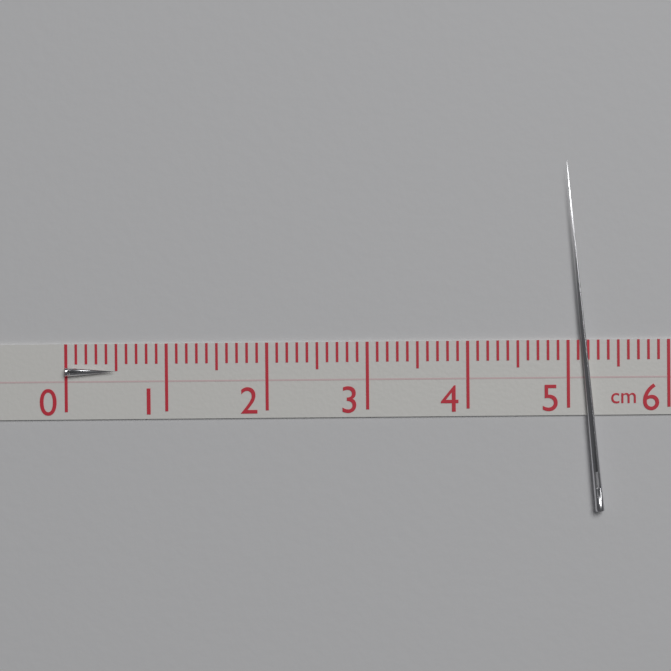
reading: 0.5 cm
